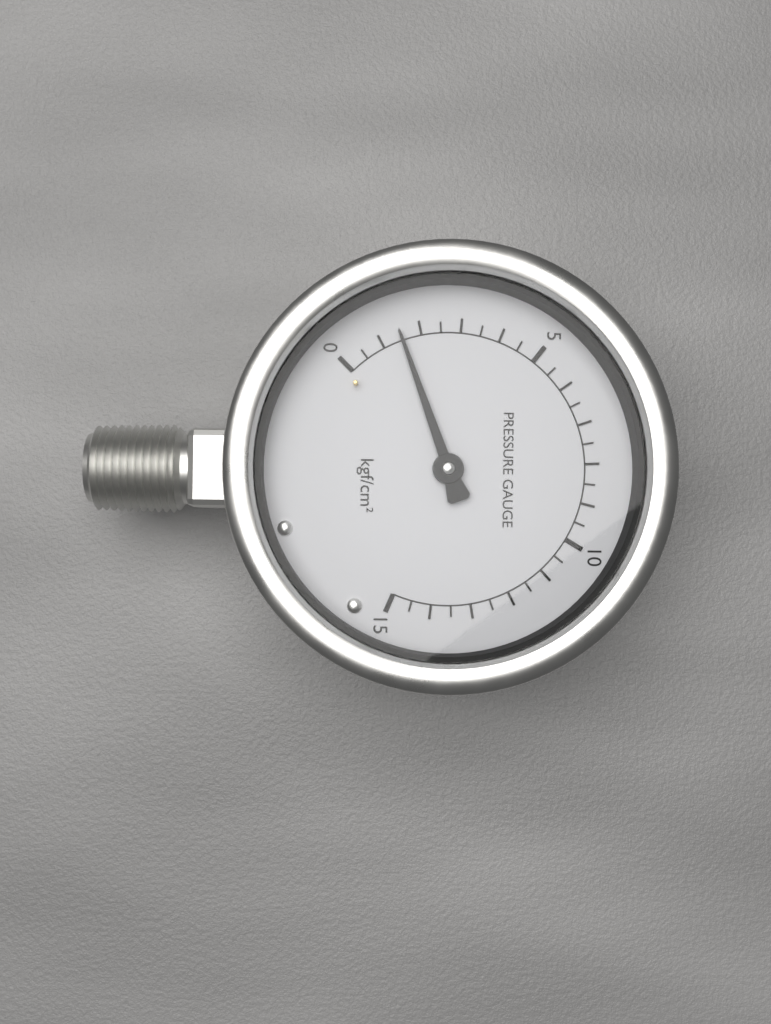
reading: 1.5 kgf/cm²
